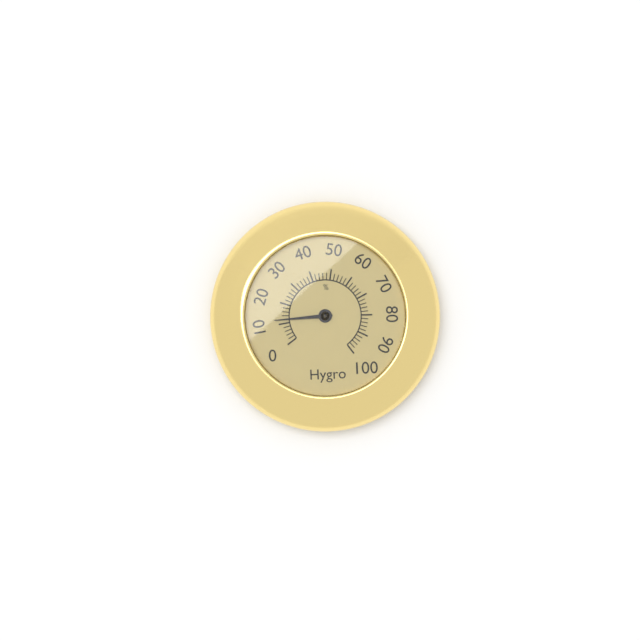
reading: 12 %
